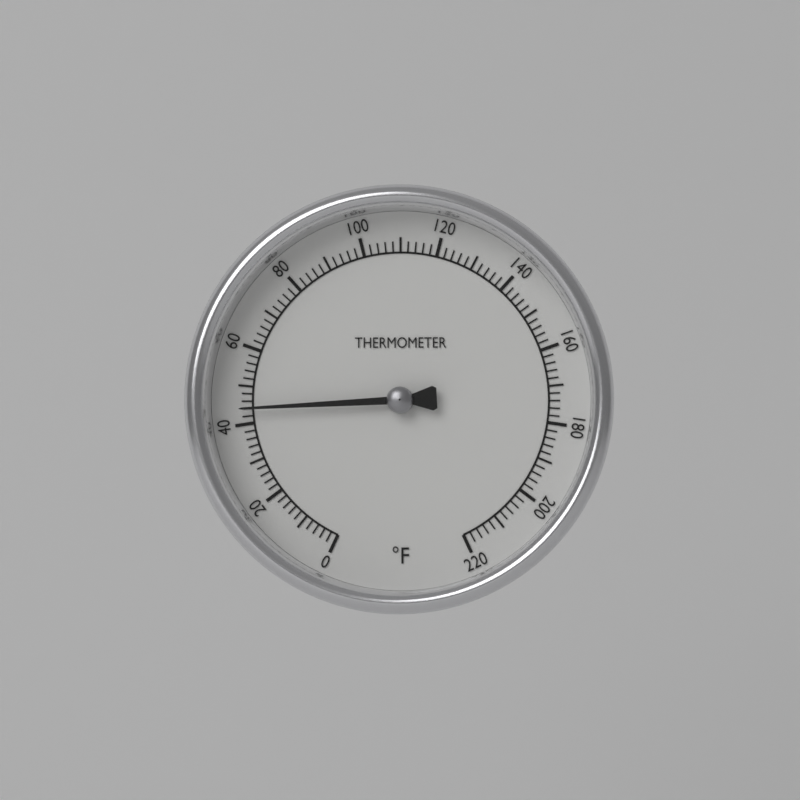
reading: 44 °F
